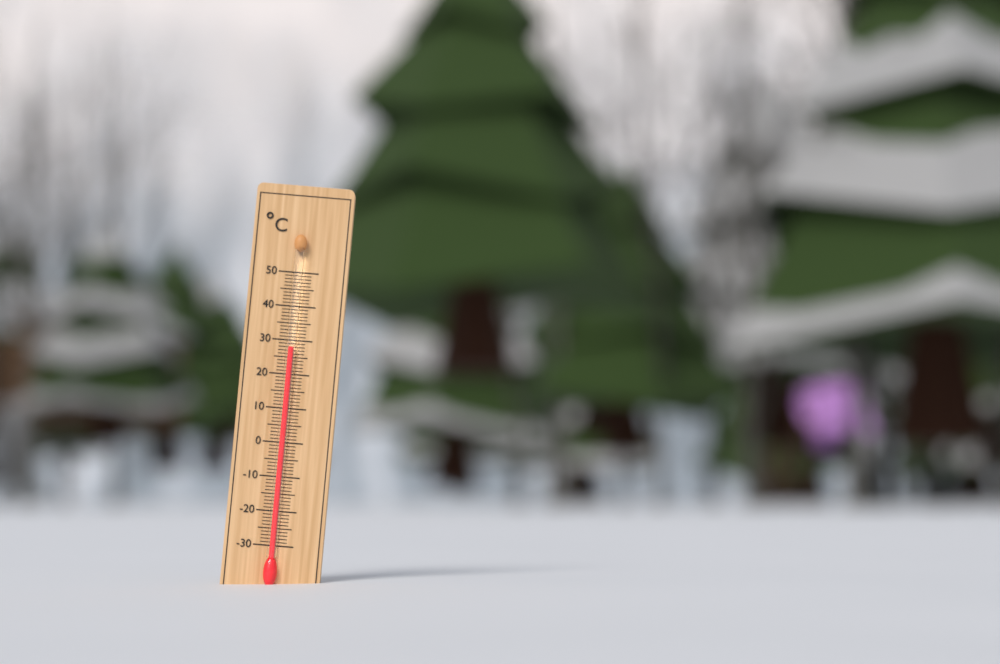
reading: 28 °C
